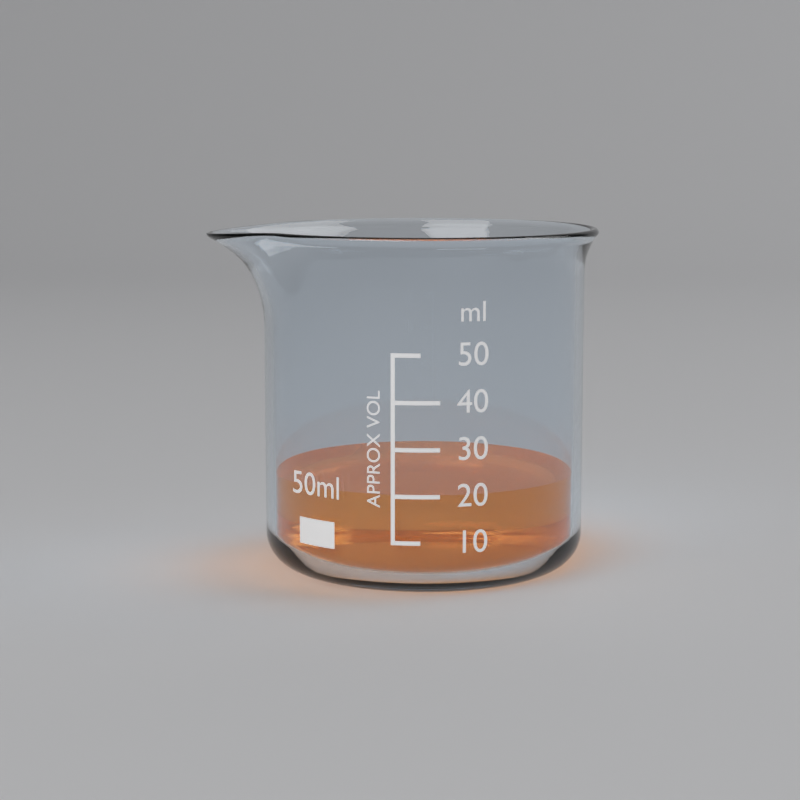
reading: 20 ml
